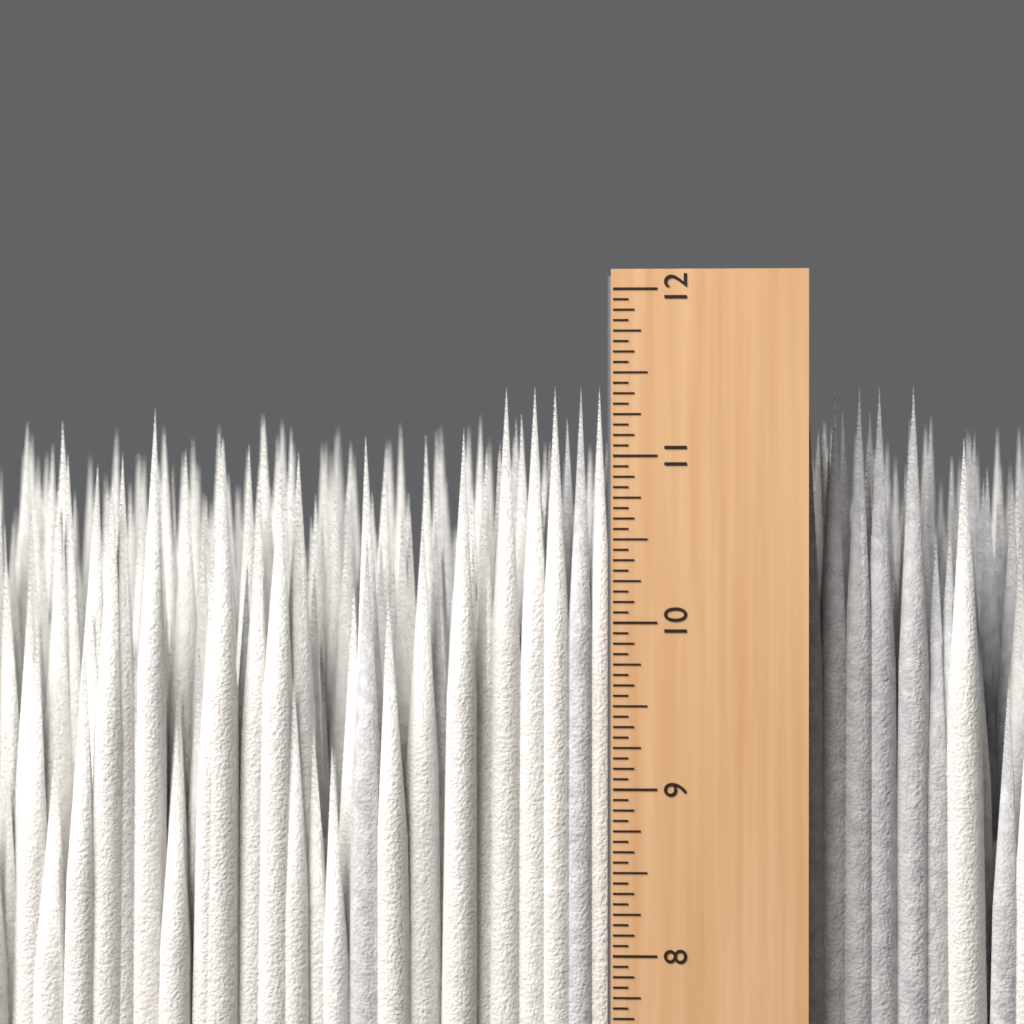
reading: 11.4375 in
